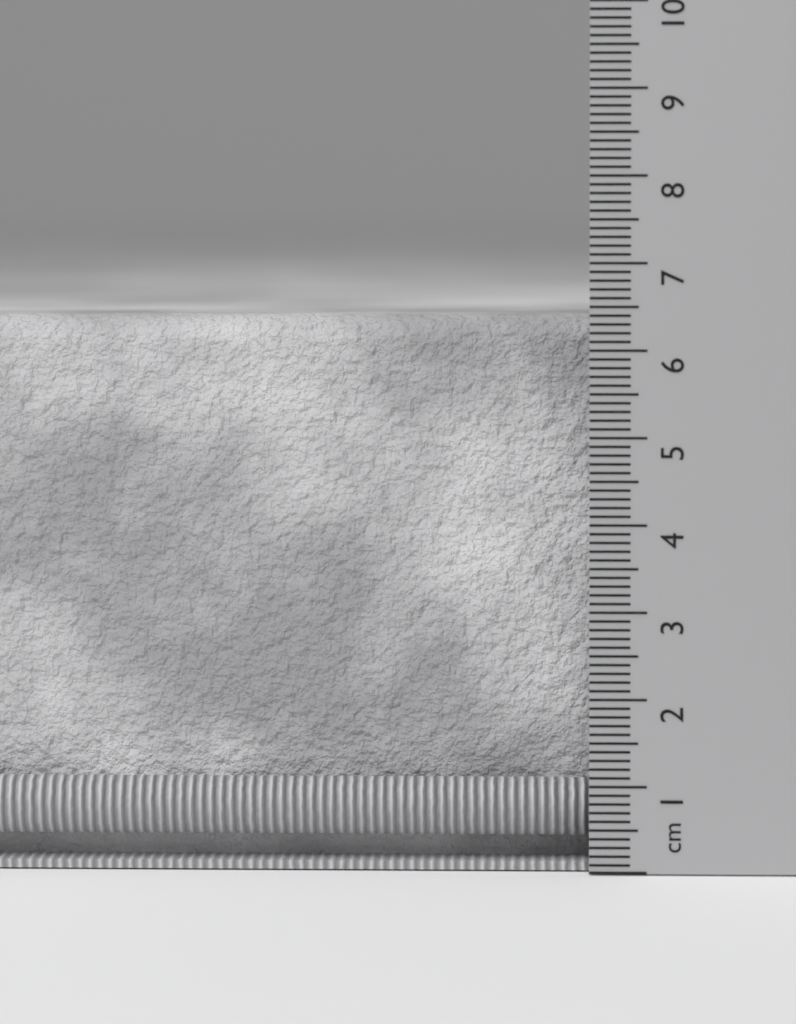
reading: 6.4 cm
